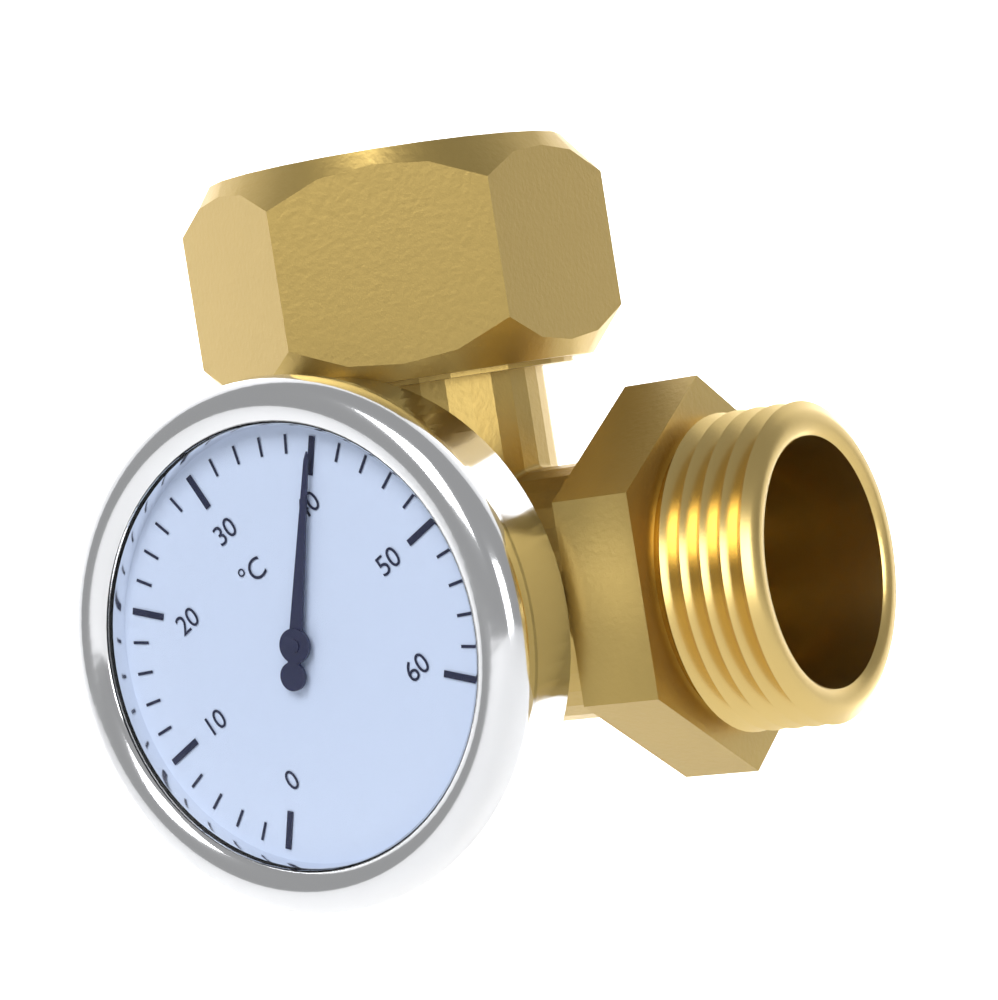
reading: 40 °C
